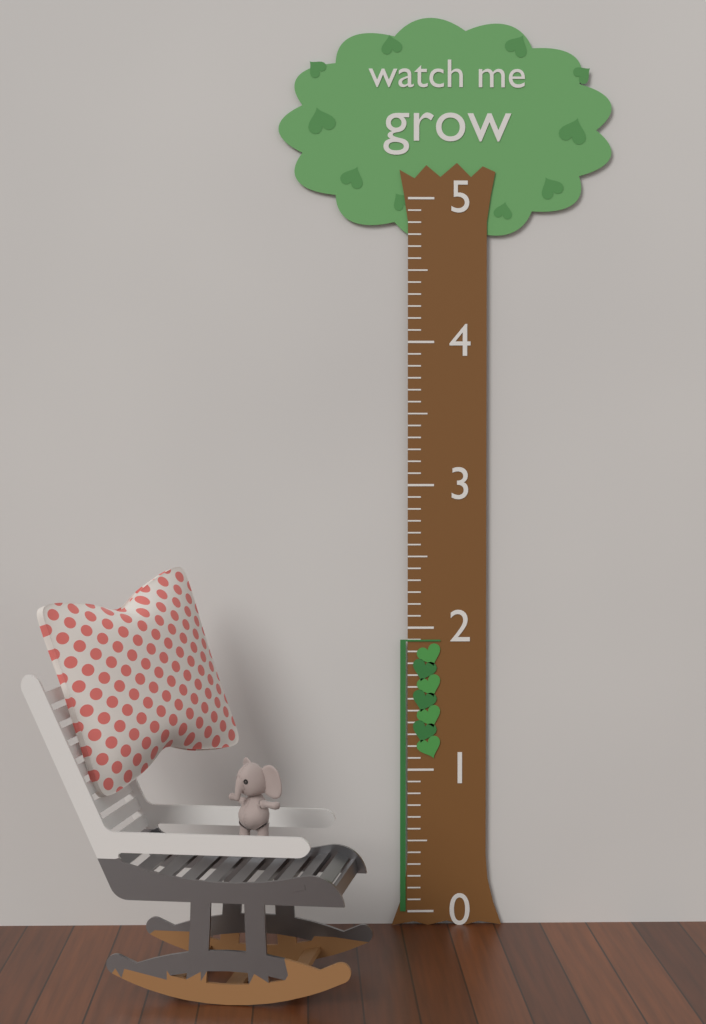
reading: 1.916667 (no unit)
